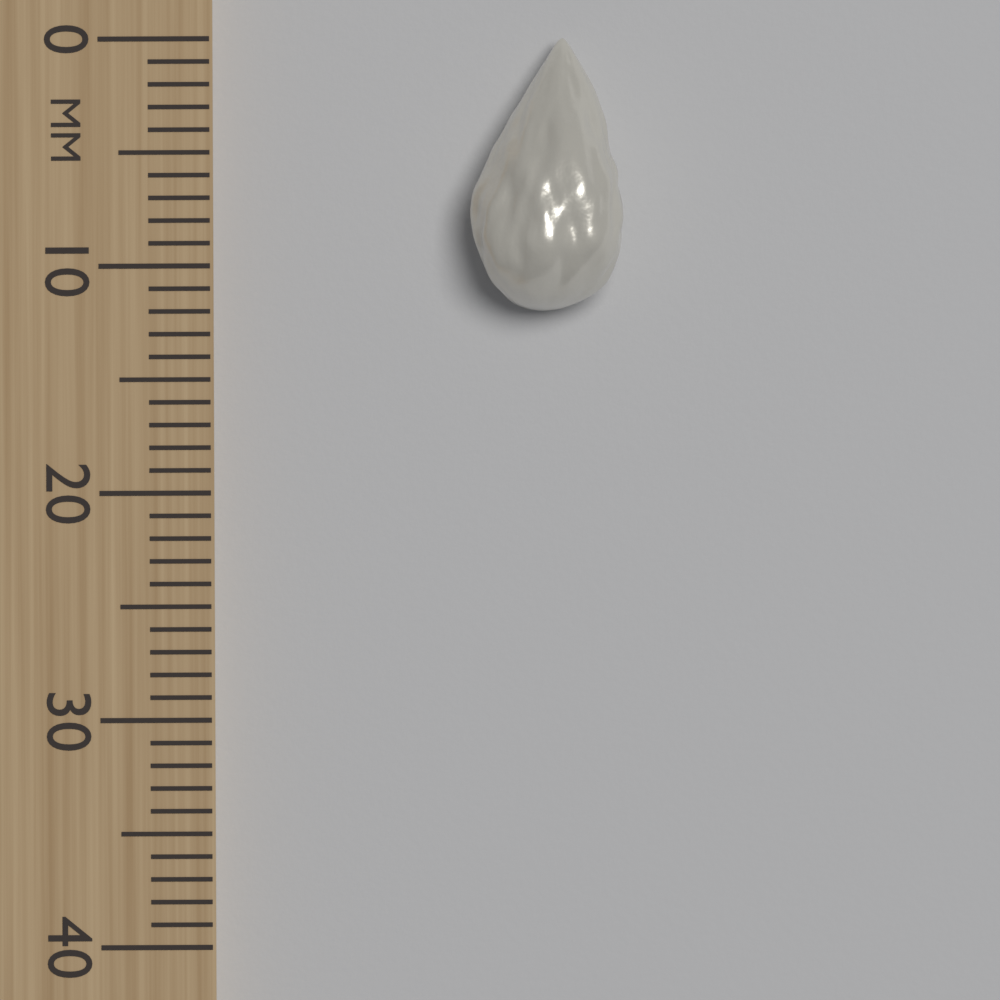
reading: 12 mm
